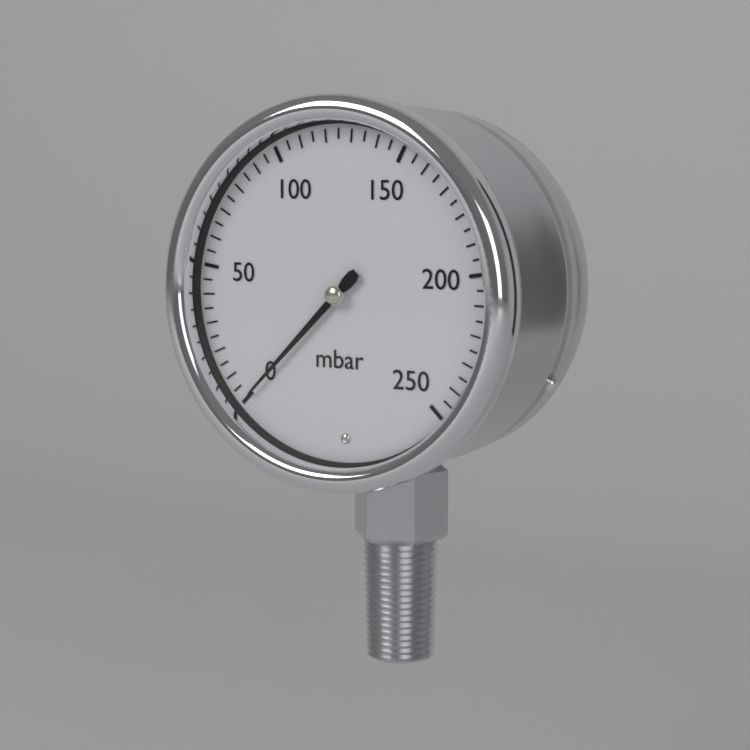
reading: 0 mbar
